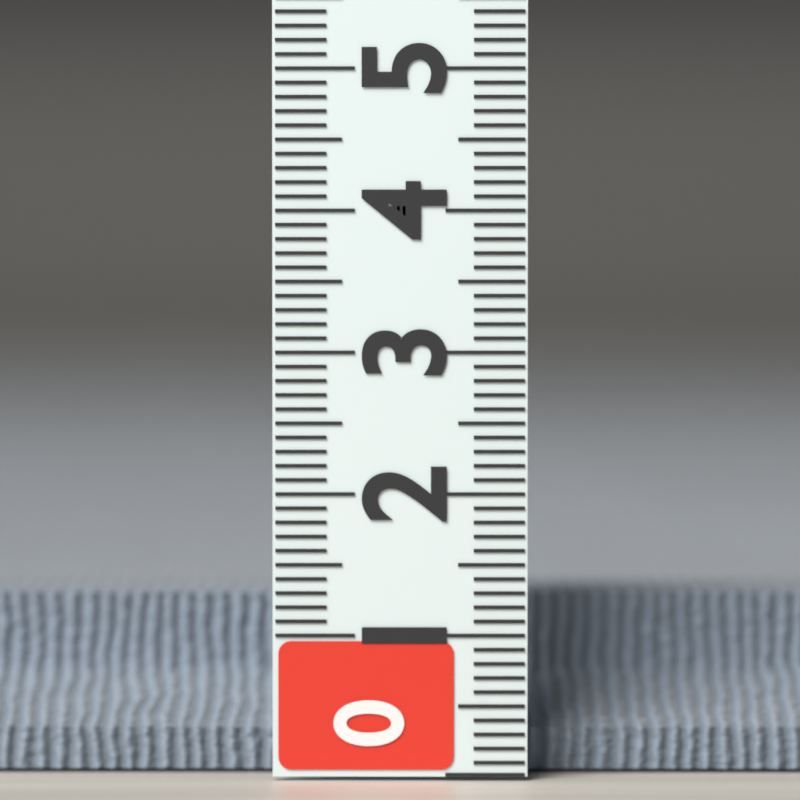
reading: 1.2 (no unit)
